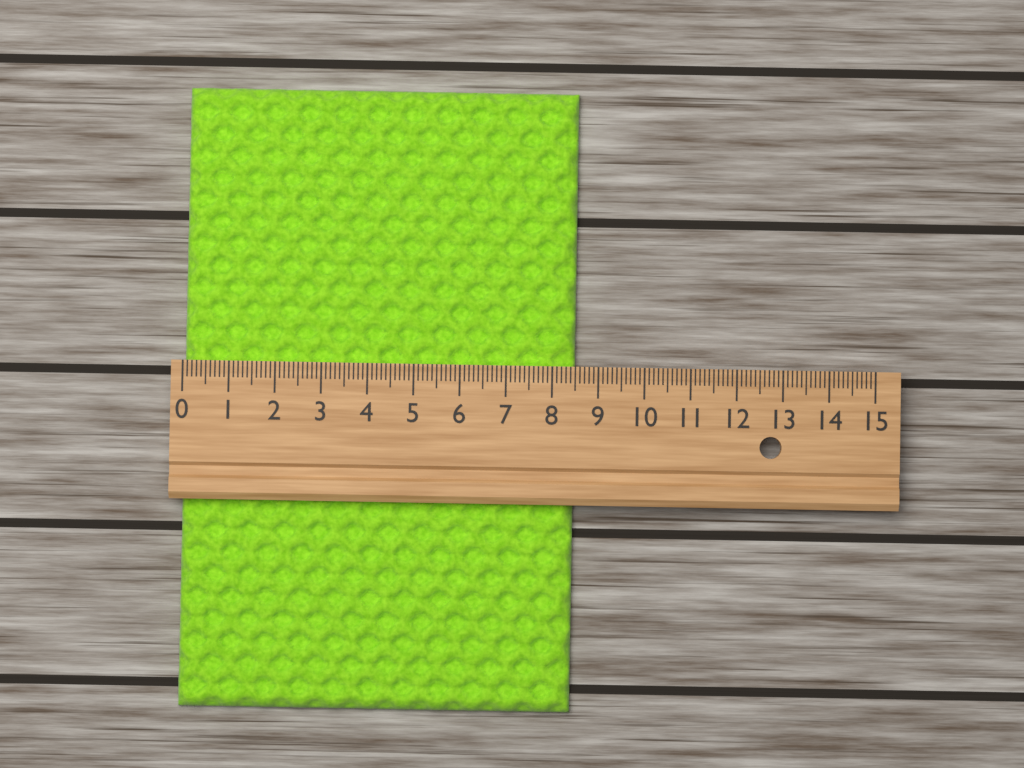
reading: 8.5 (no unit)
